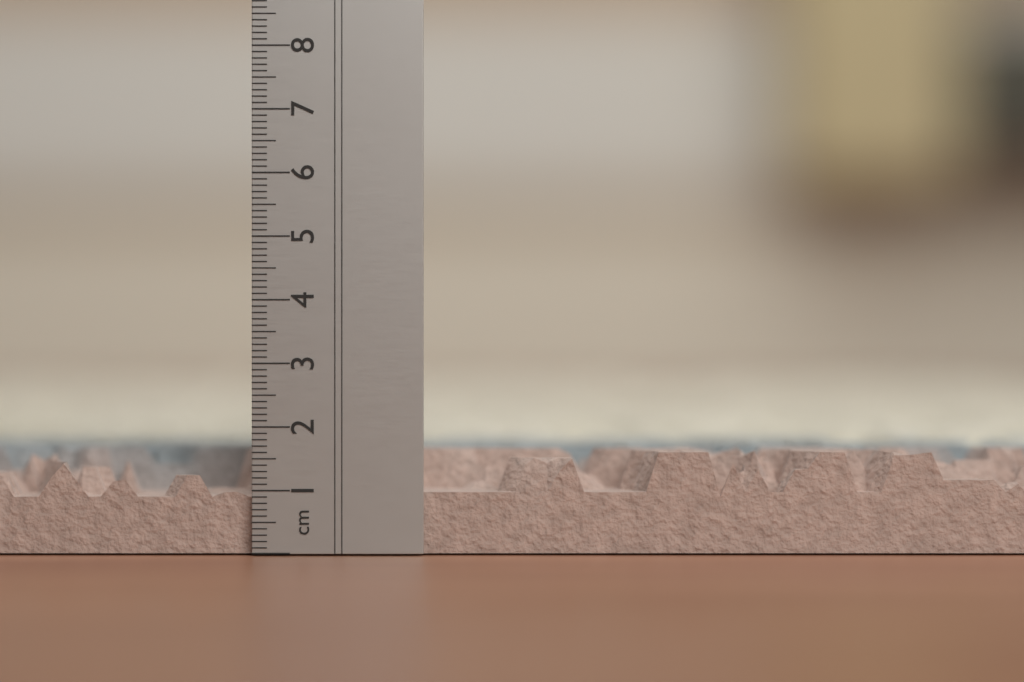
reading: 1.6 cm
